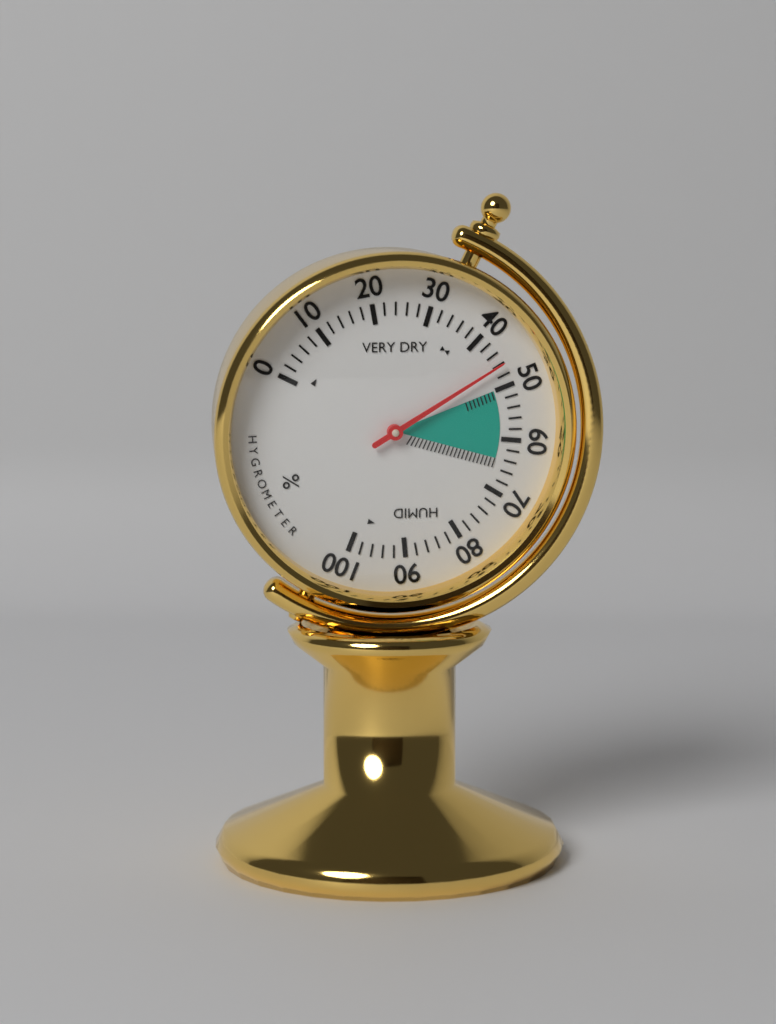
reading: 46 %
